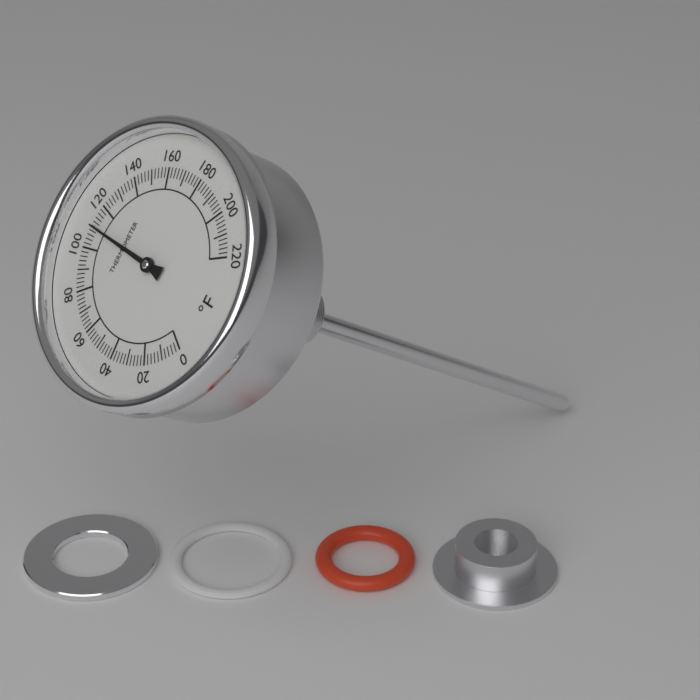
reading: 110 °F
